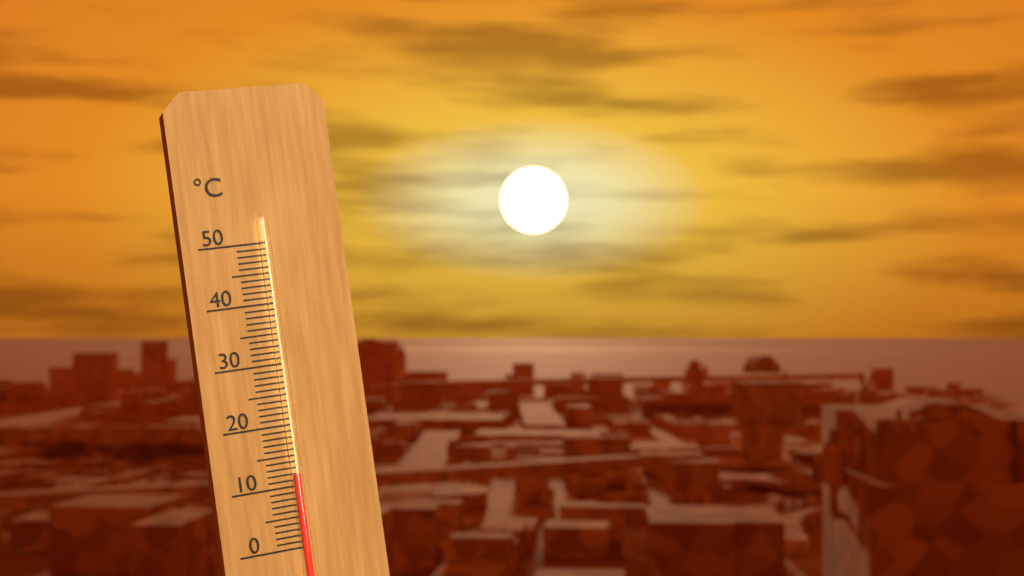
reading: 12 °C
